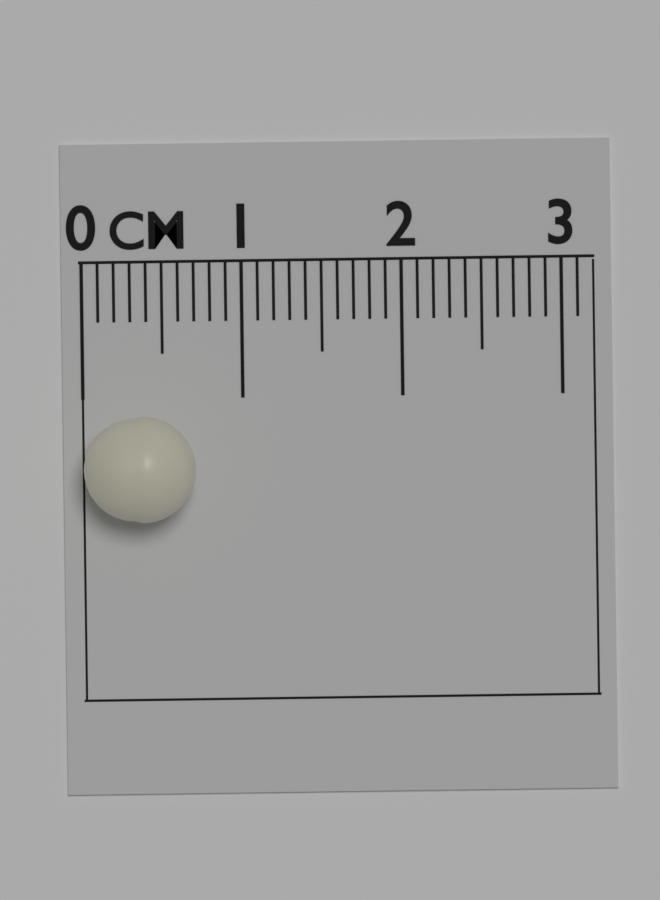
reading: 0.7 cm
